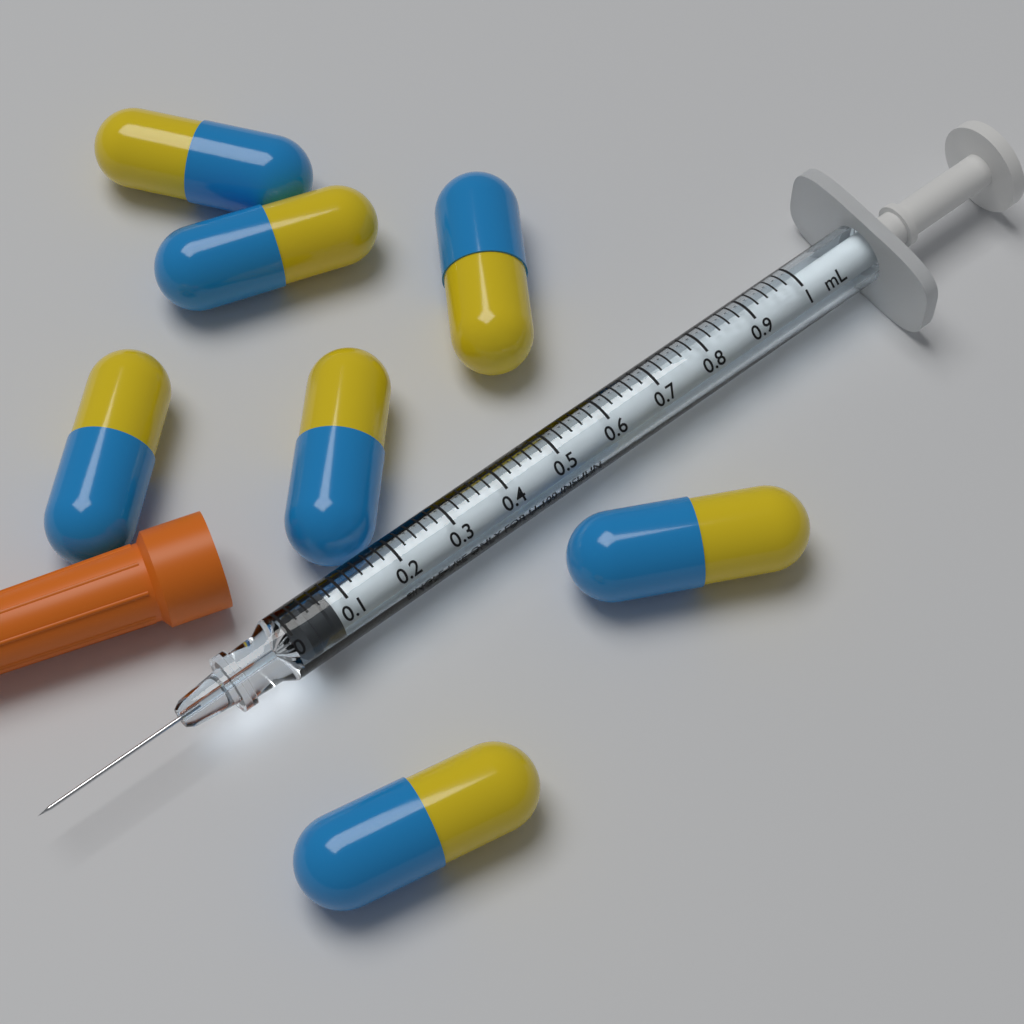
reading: 0.02 mL
